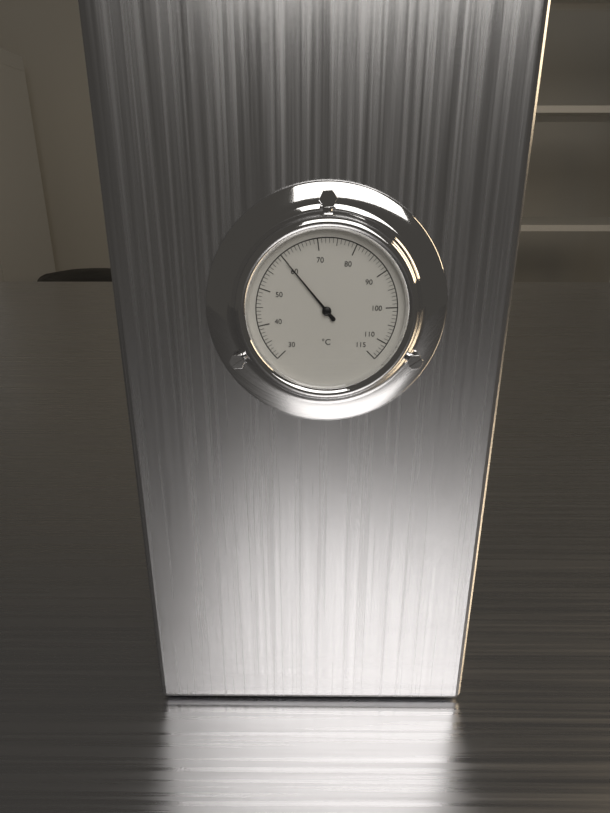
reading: 60 °C
